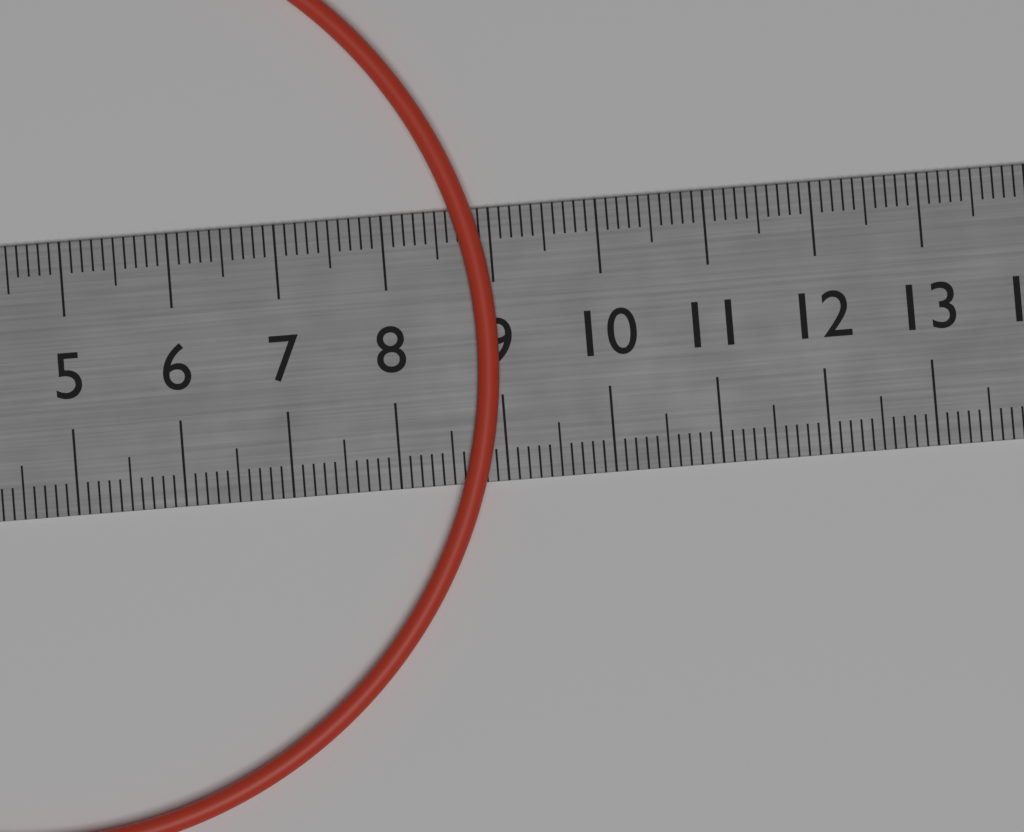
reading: 9.0 cm
